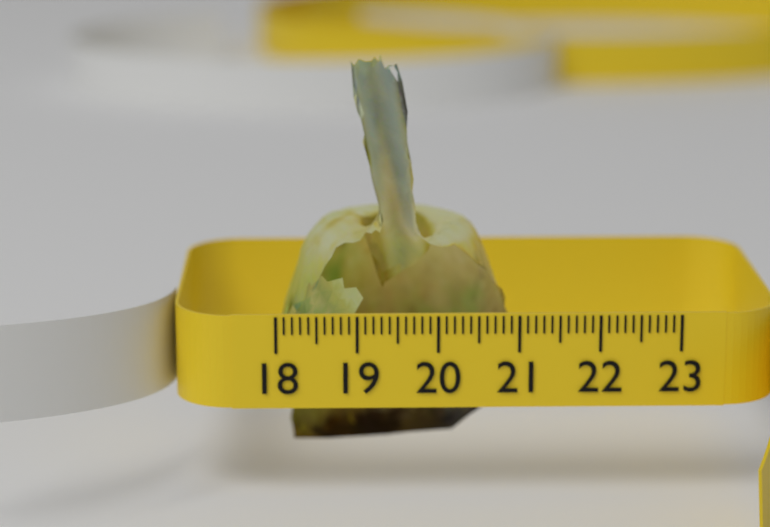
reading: 21.0 (no unit)
